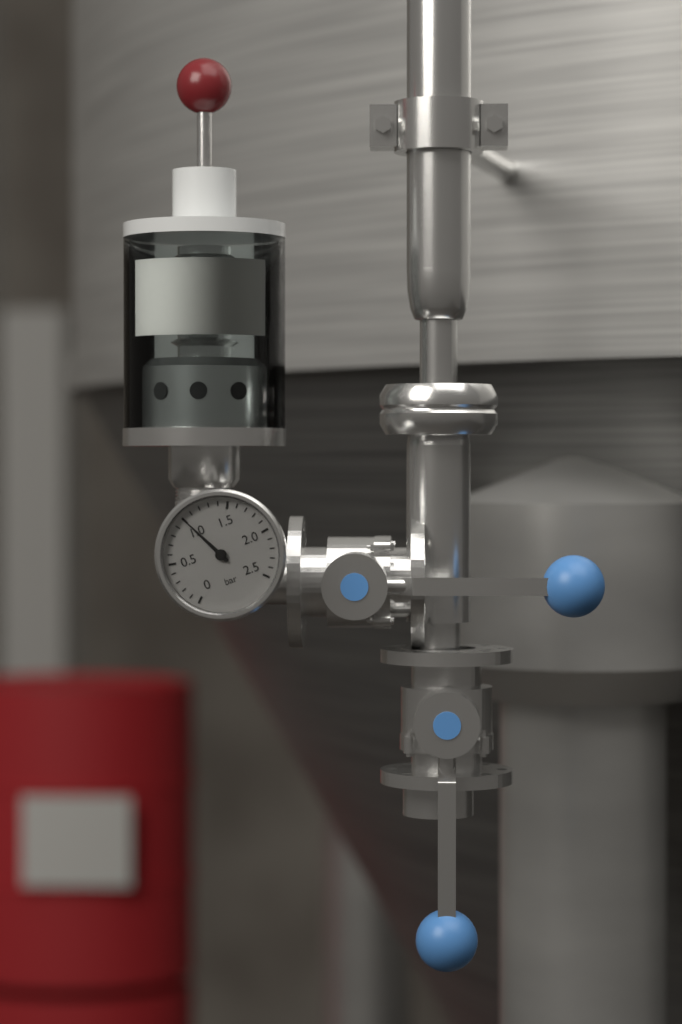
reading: 1.0 bar
